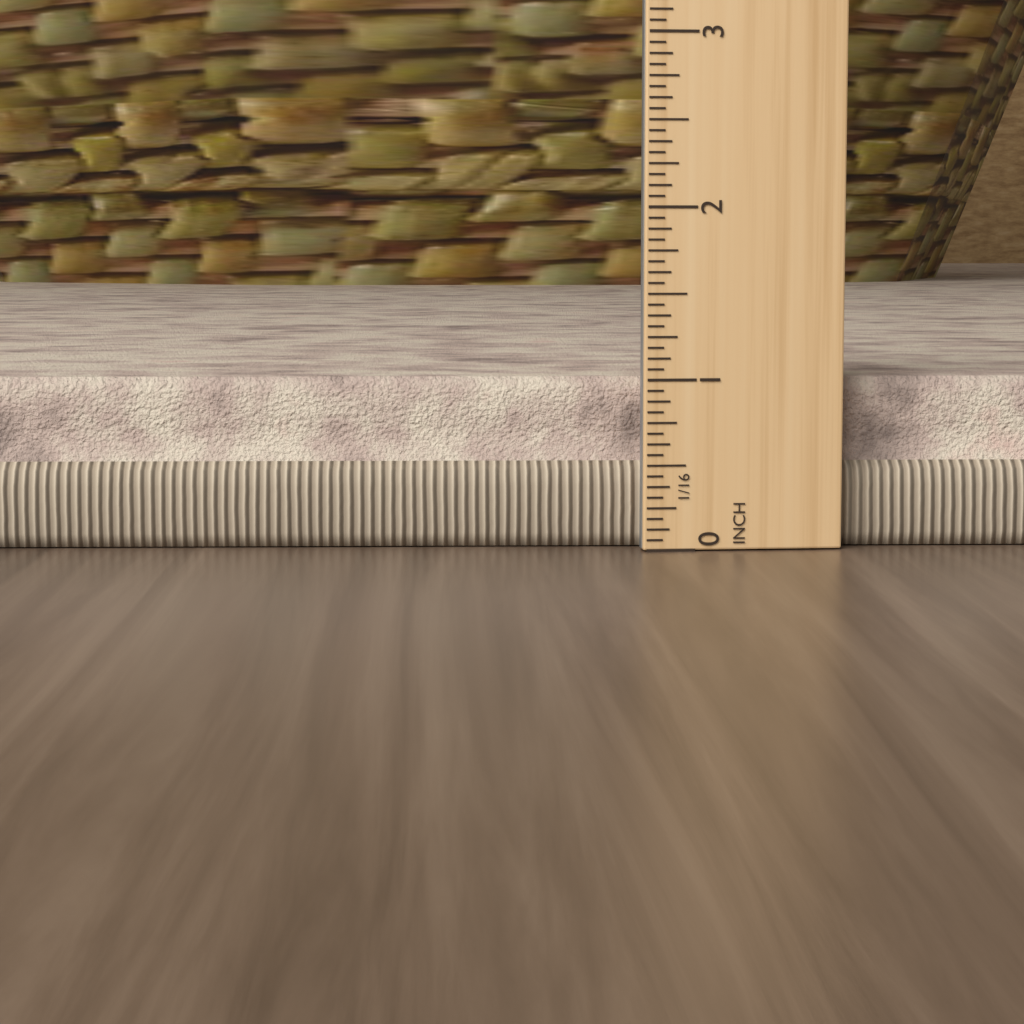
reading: 1.0000 in
